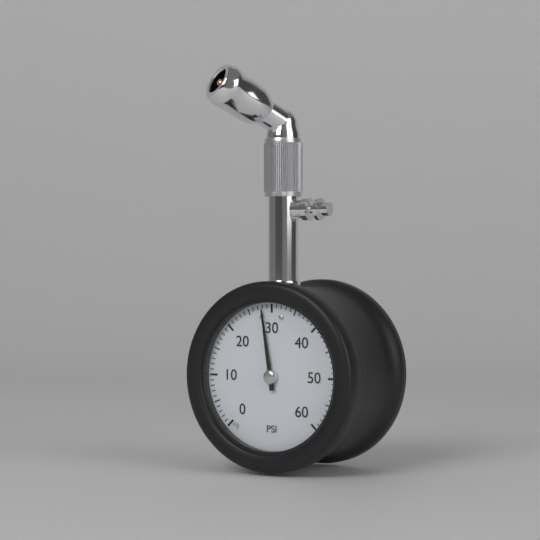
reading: 28 psi
